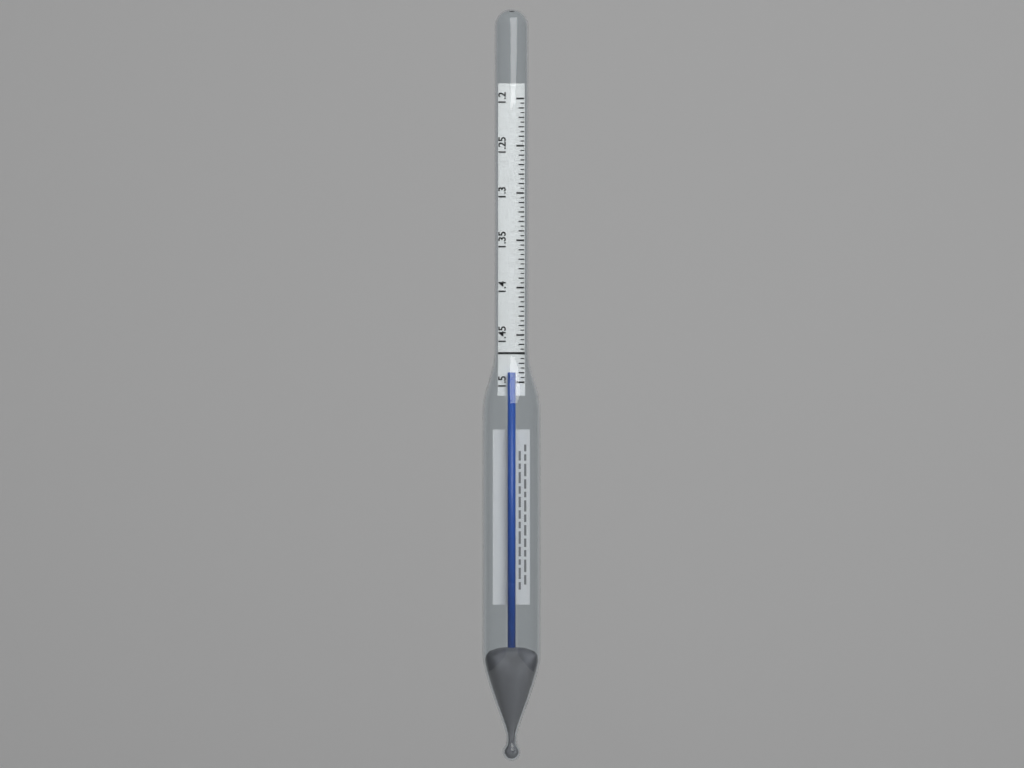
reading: 1.490 (no unit)
